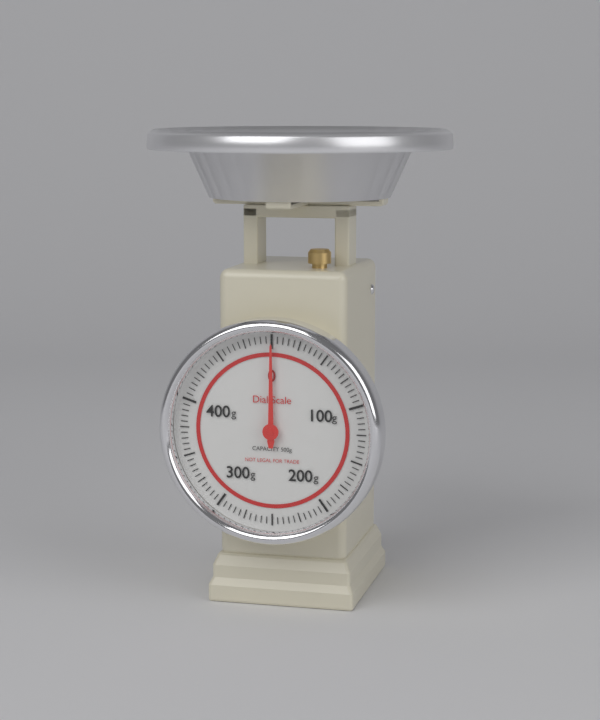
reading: 0 g
